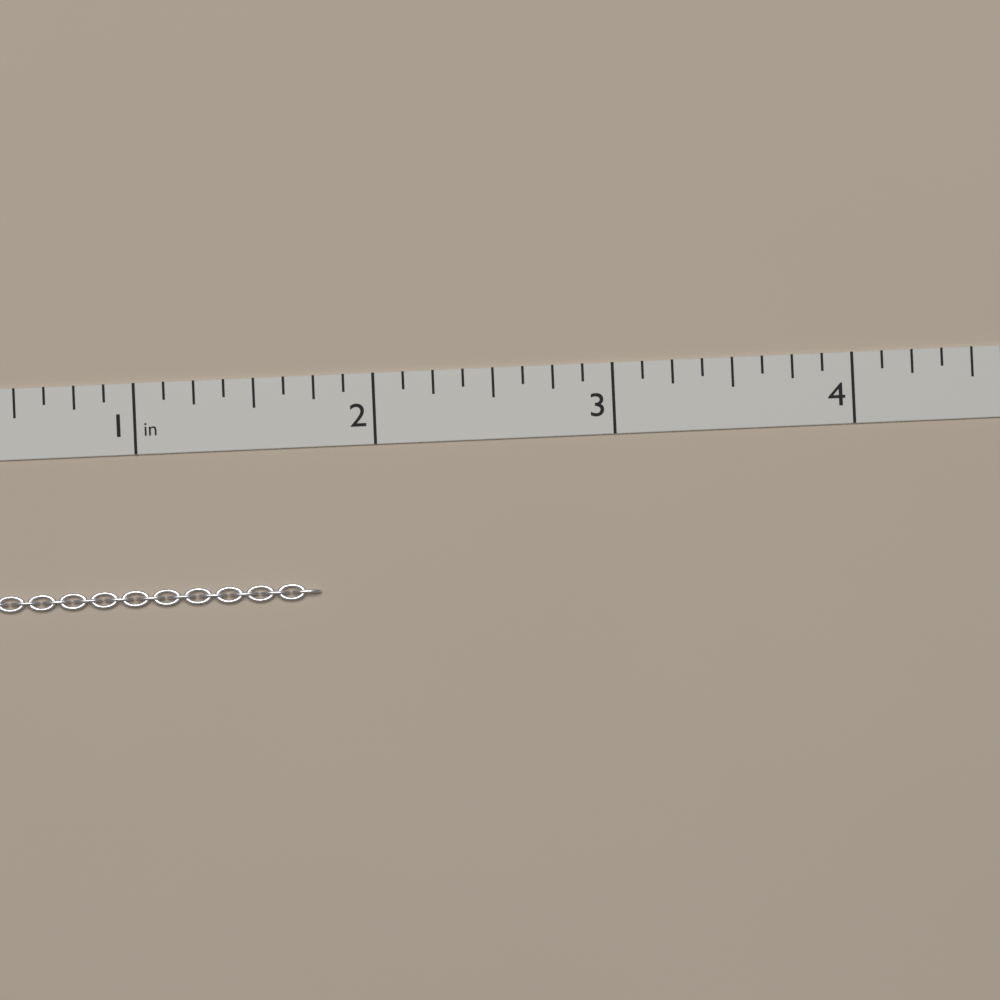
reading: 1.750 in
